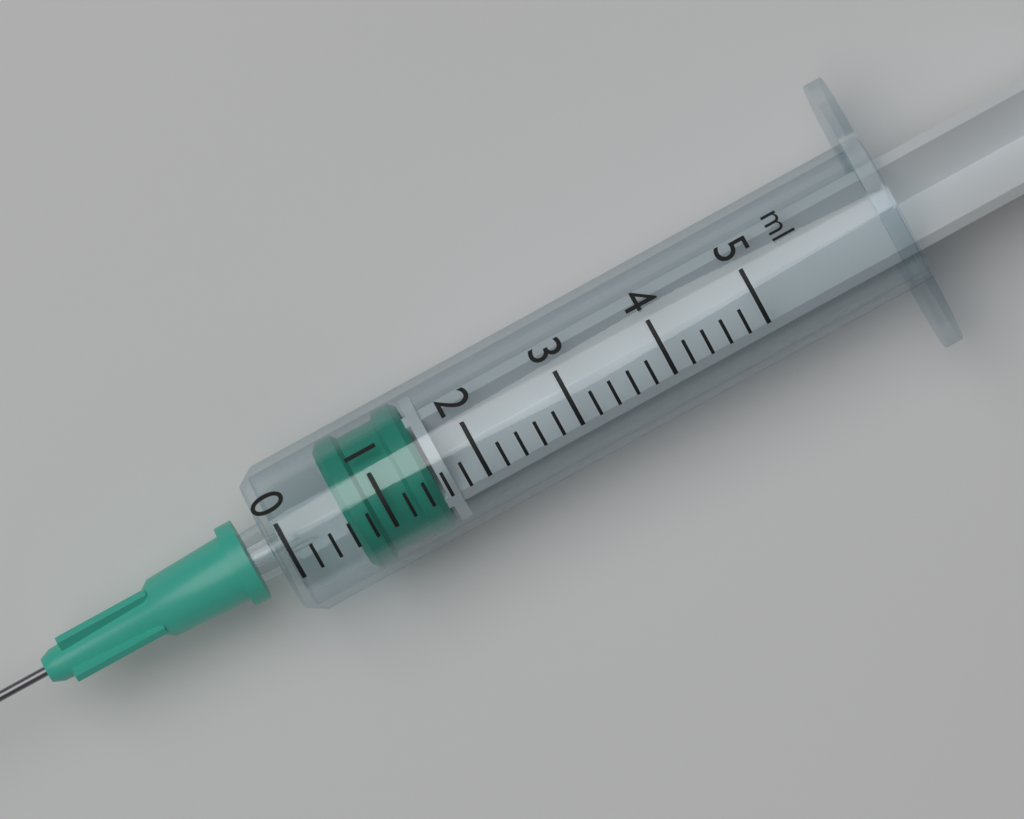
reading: 0.6 ml
